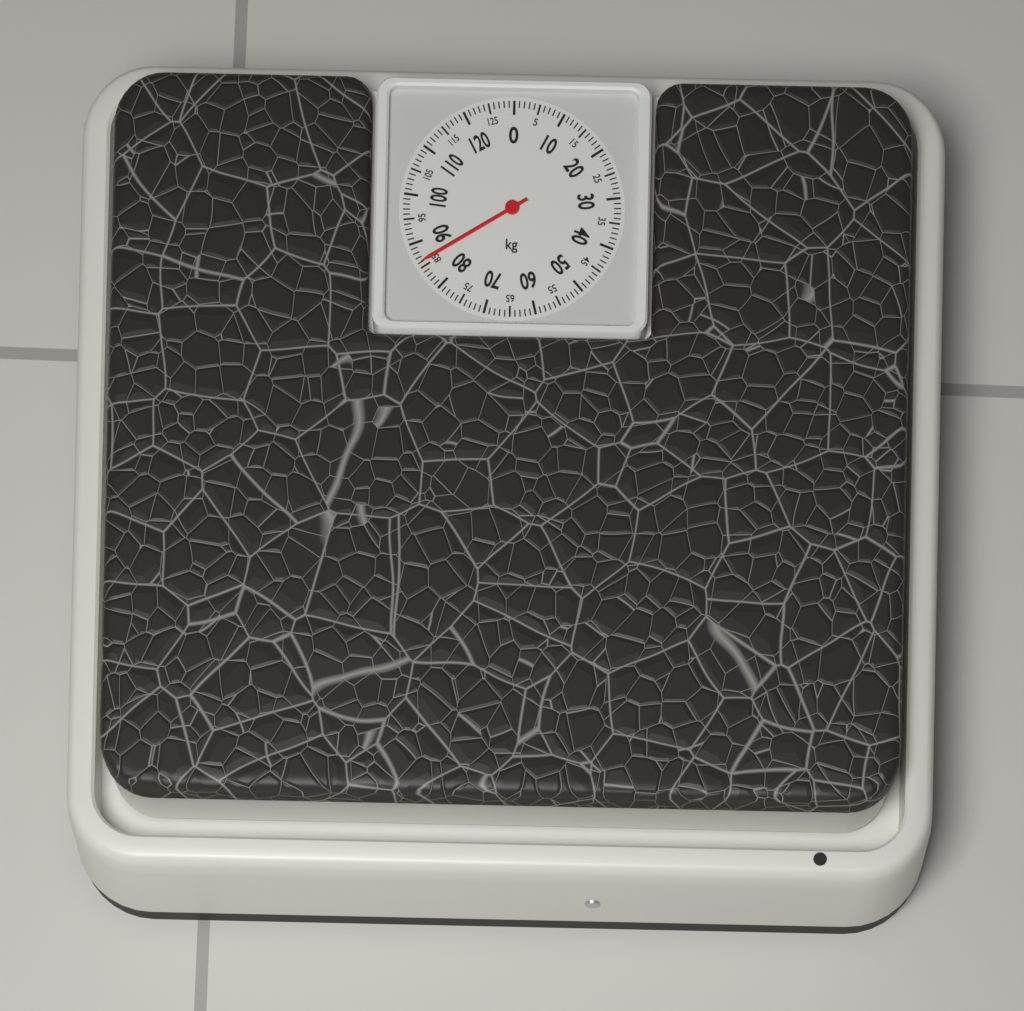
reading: 86 kg
